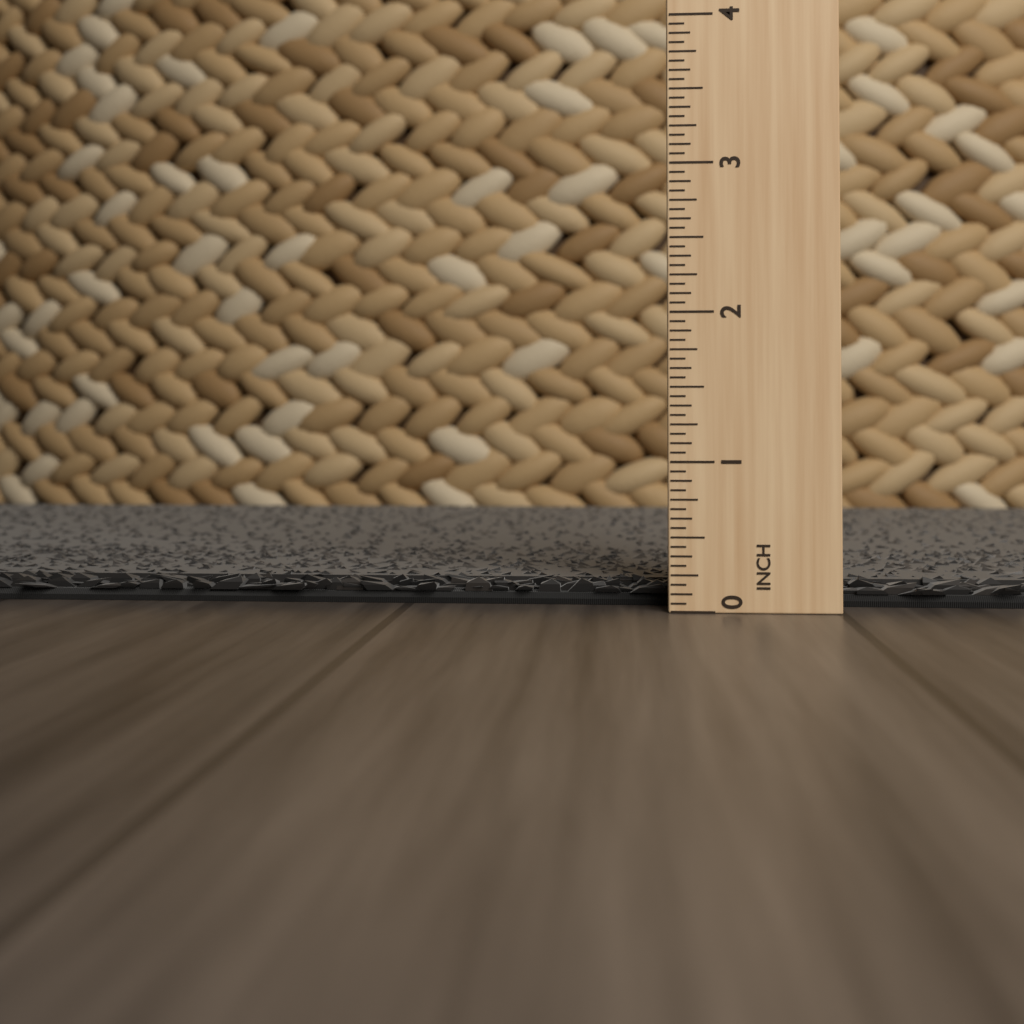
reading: 0.1875 in
